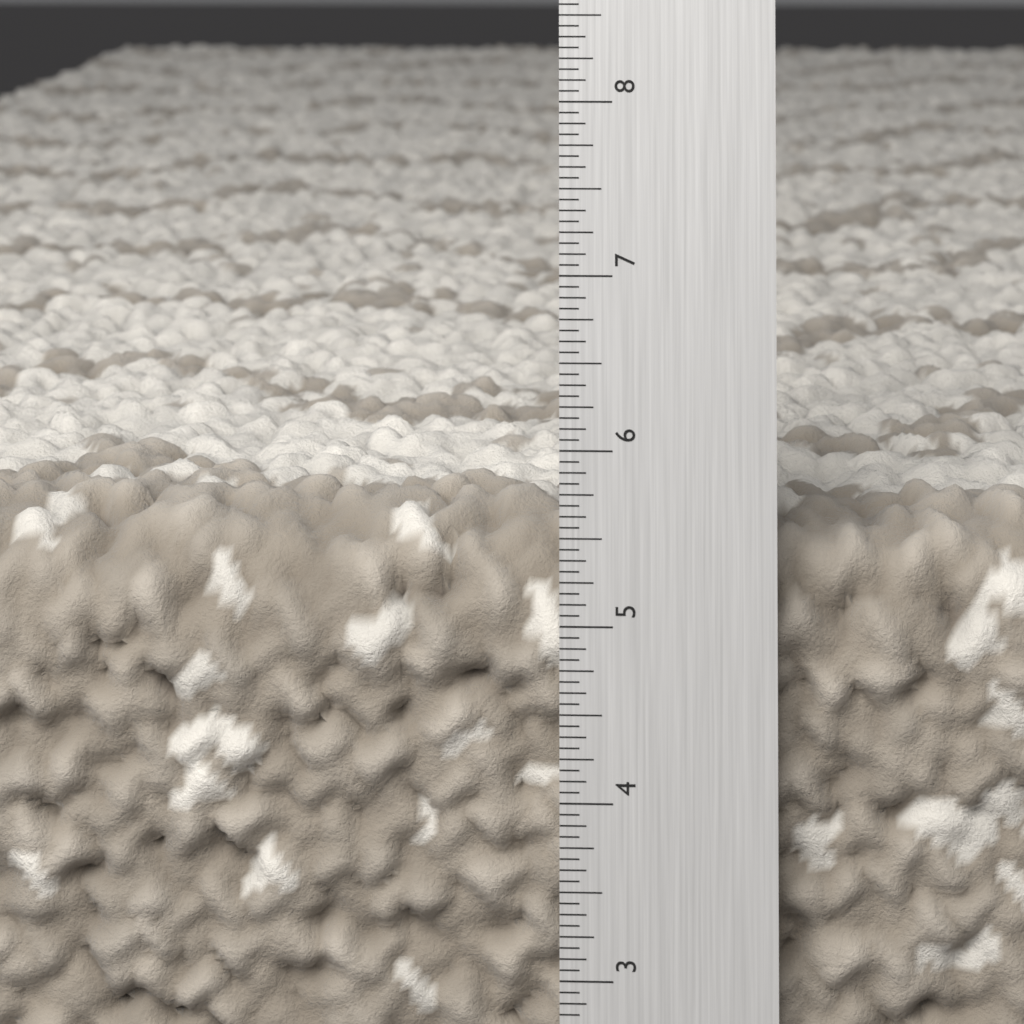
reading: 5.6250 in
